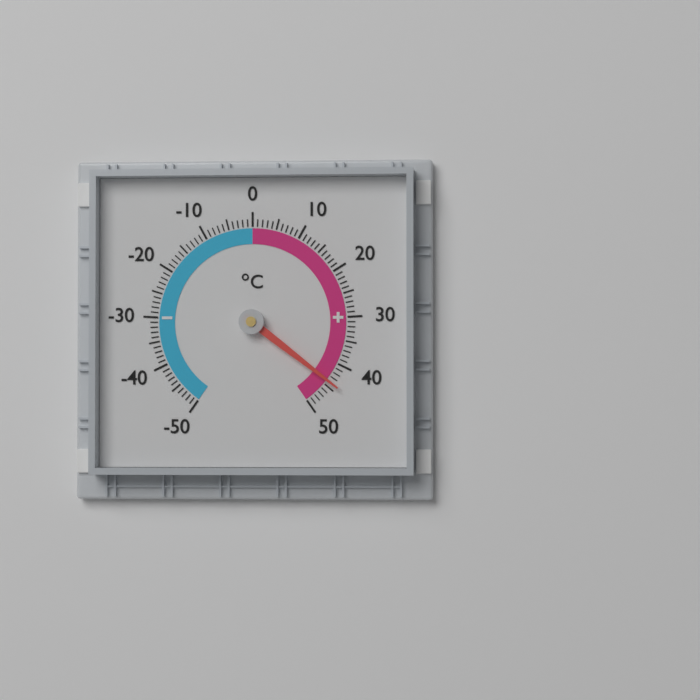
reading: 44 °C
